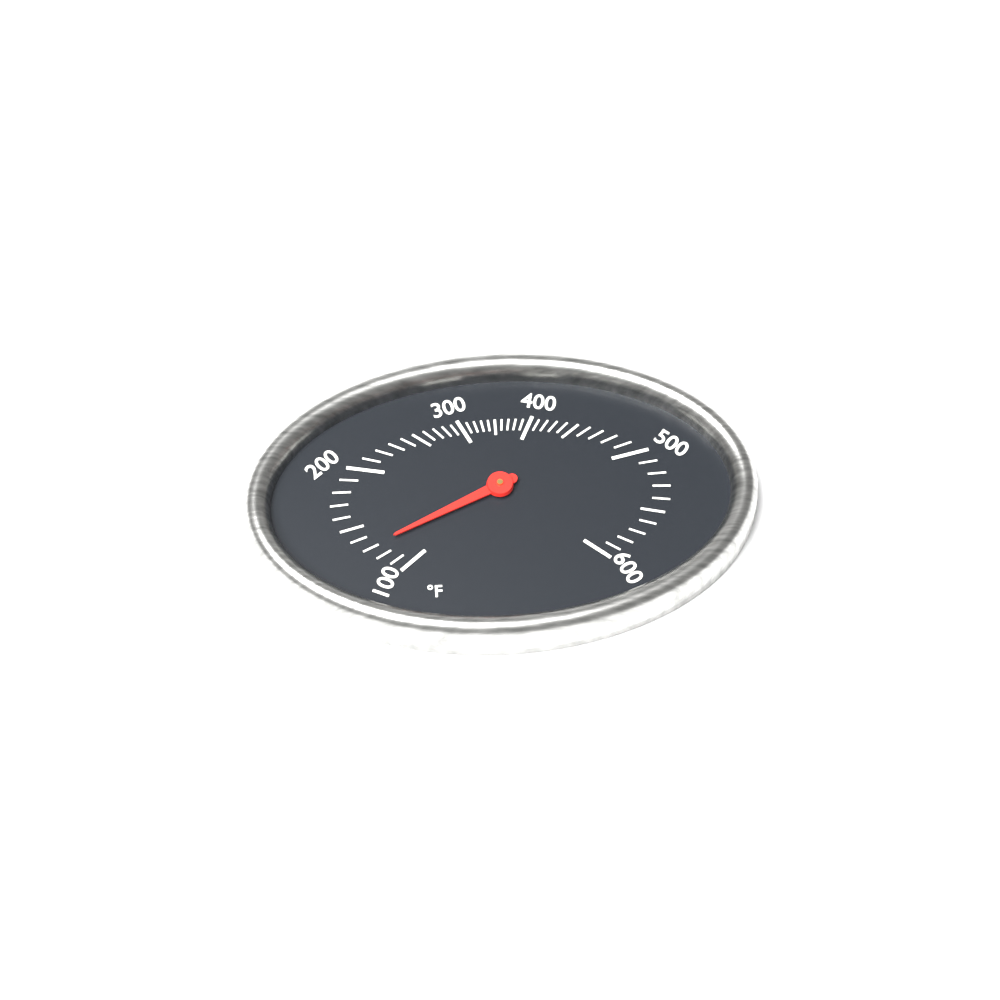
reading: 130 °F
